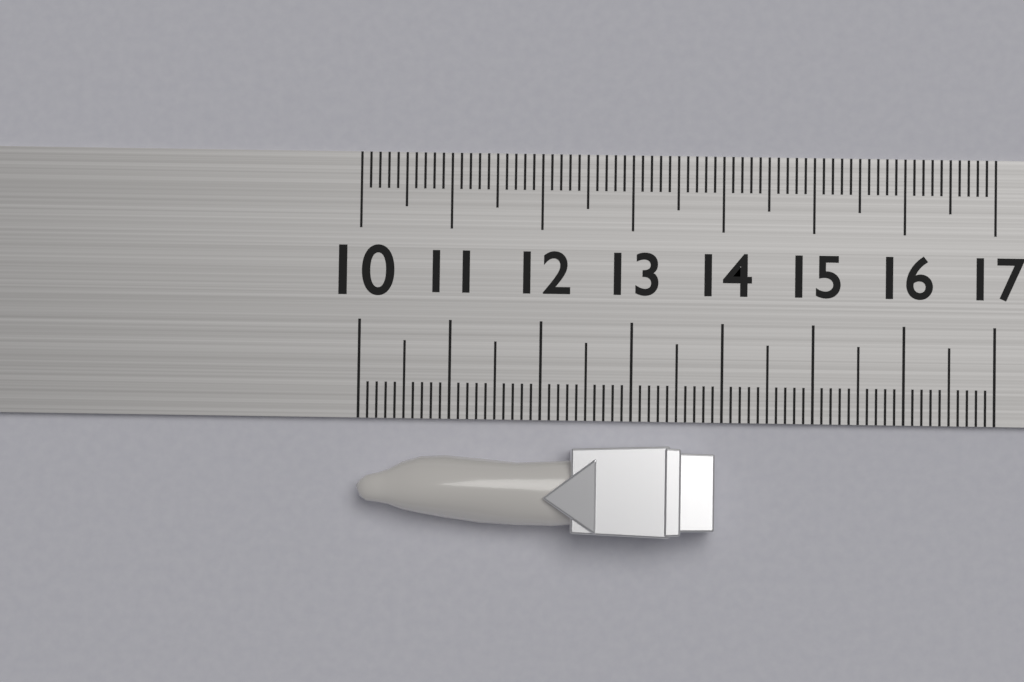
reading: 13.9 (no unit)
